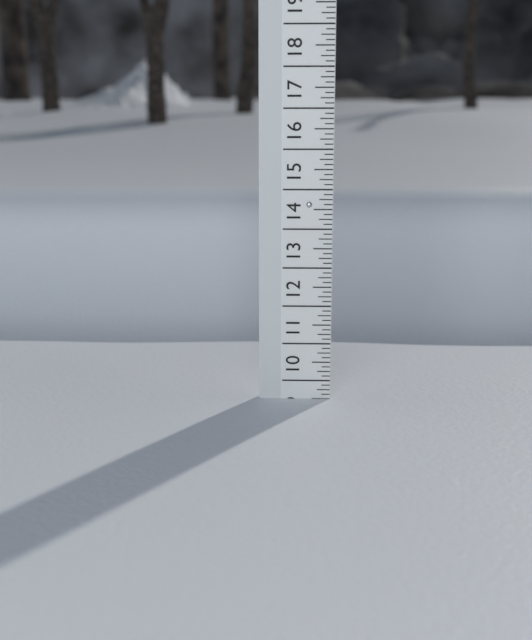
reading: 9.500 (no unit)
